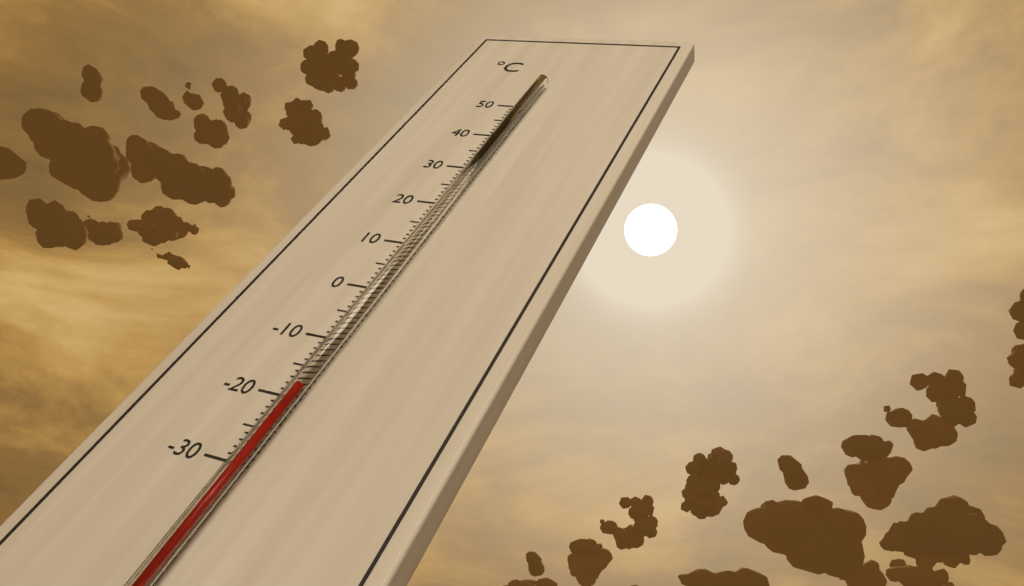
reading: -19 °C
